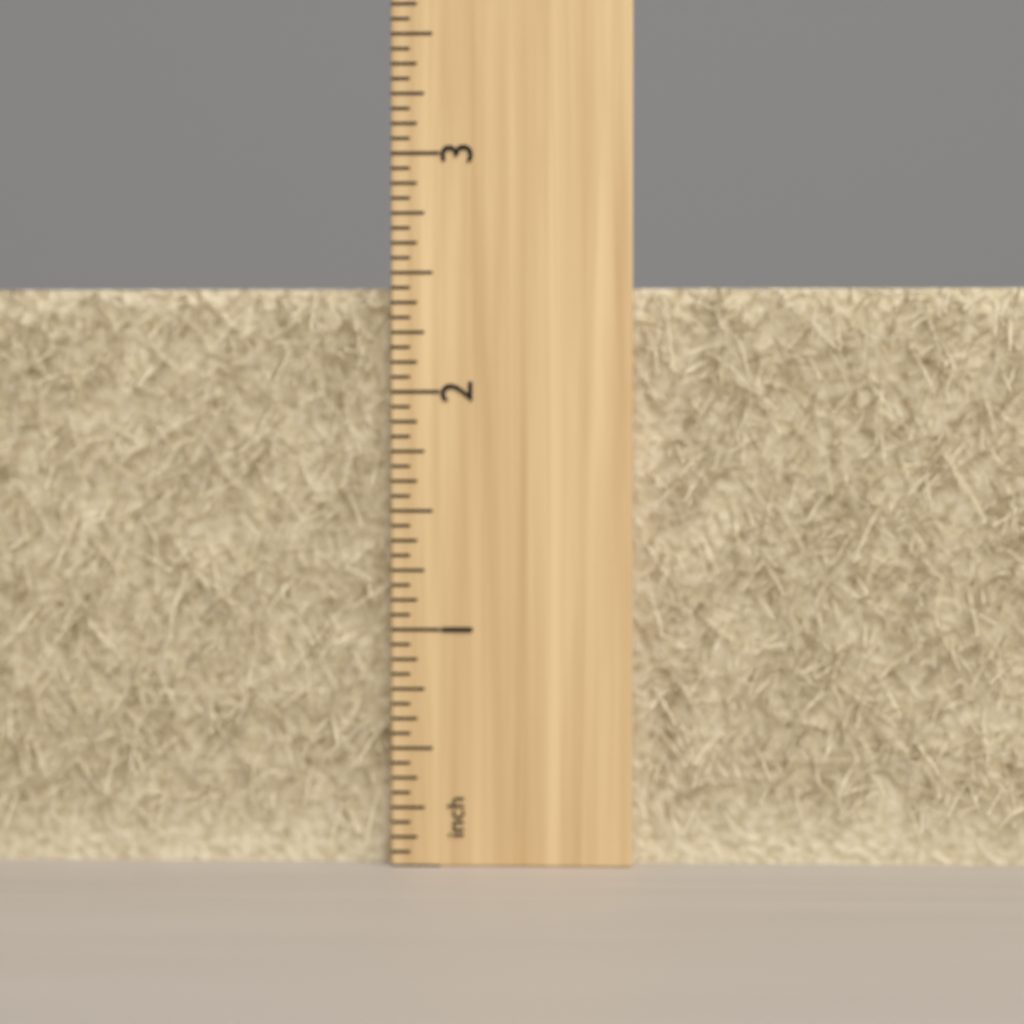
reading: 2.4375 inch
